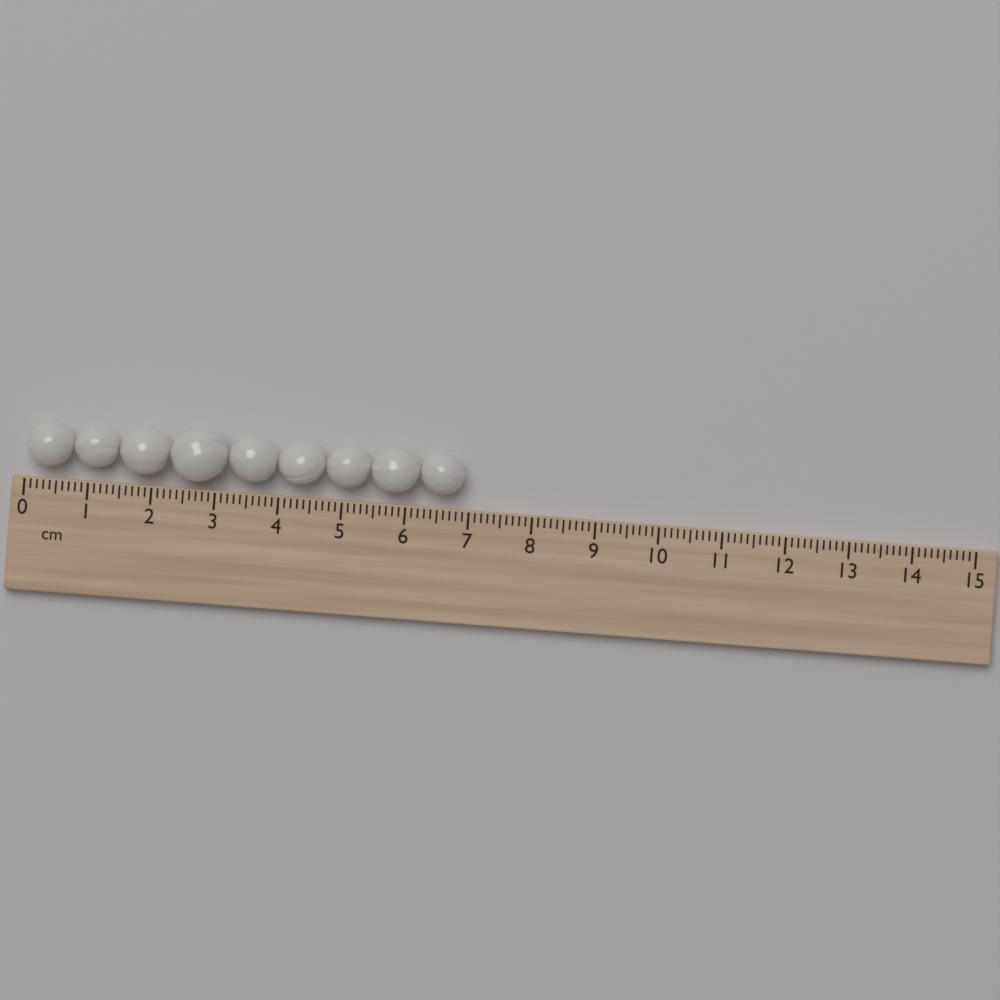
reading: 6.9 cm
